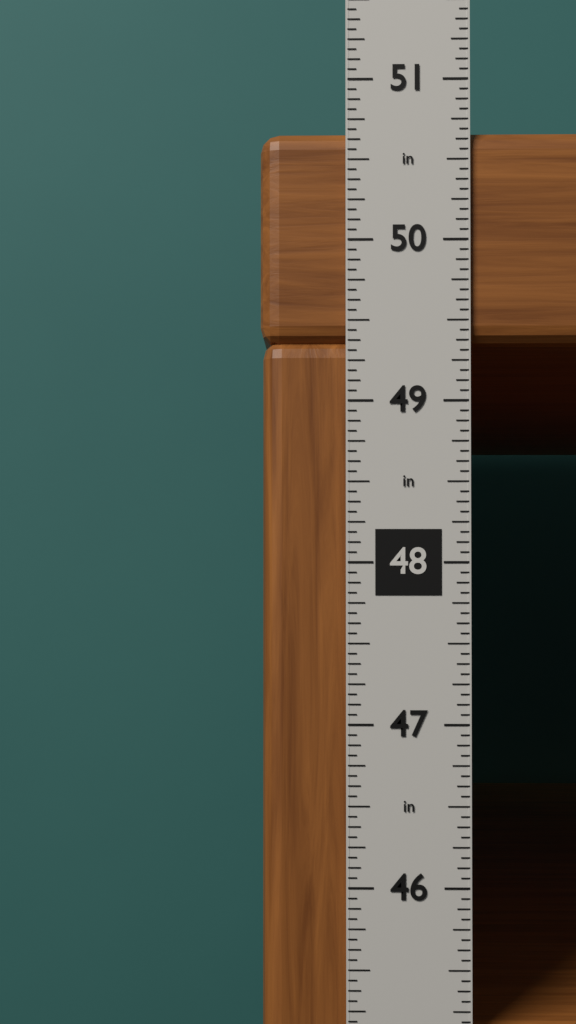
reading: 50.6875 in
